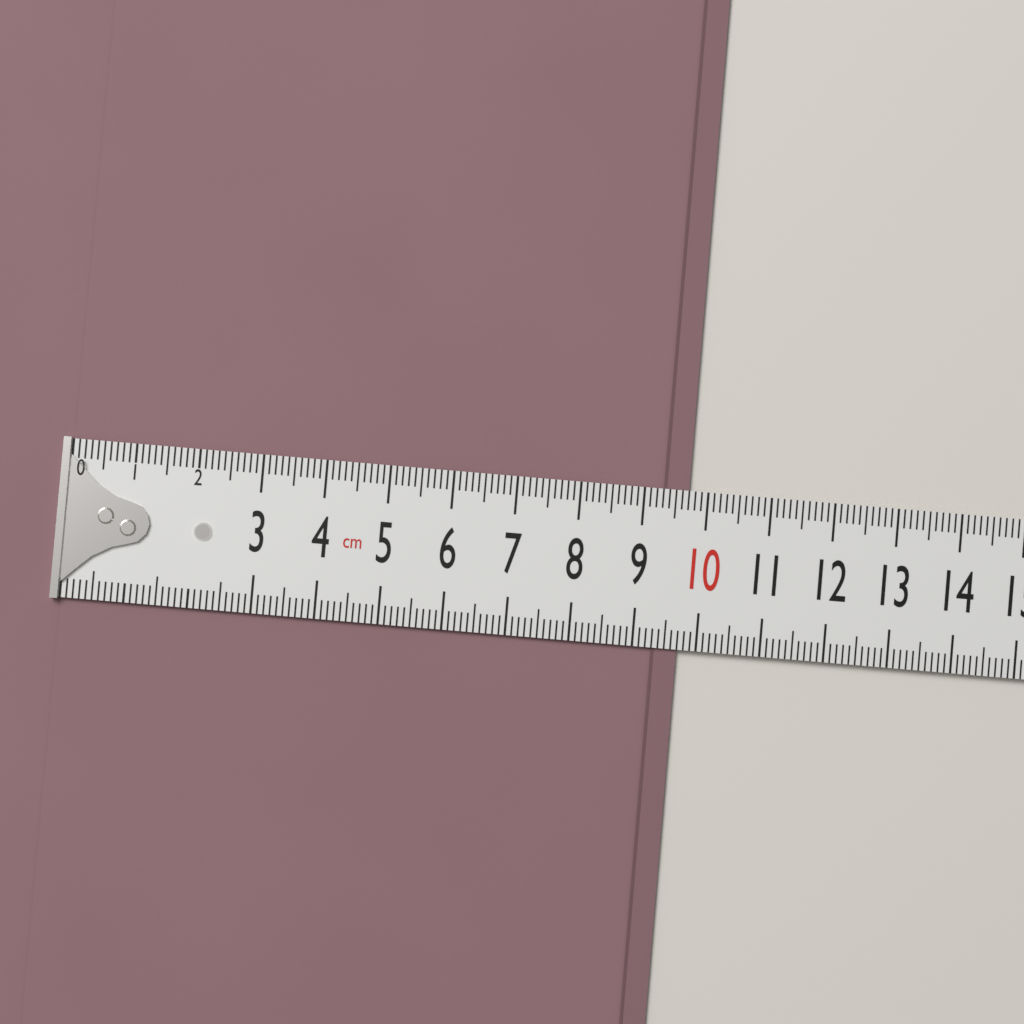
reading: 9.7 cm
